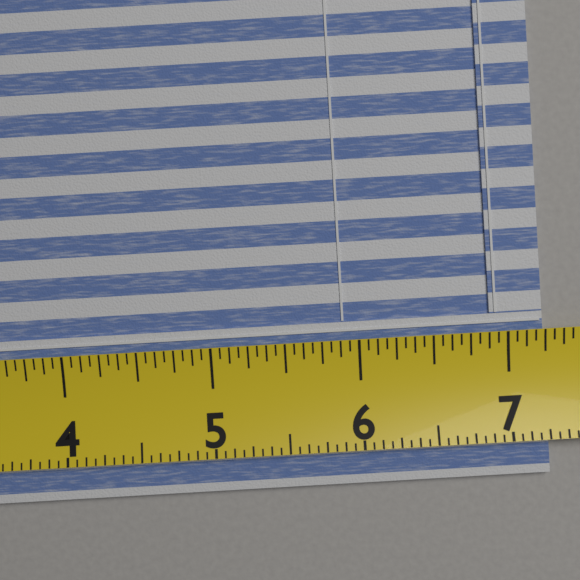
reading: 7.2500 (no unit)
